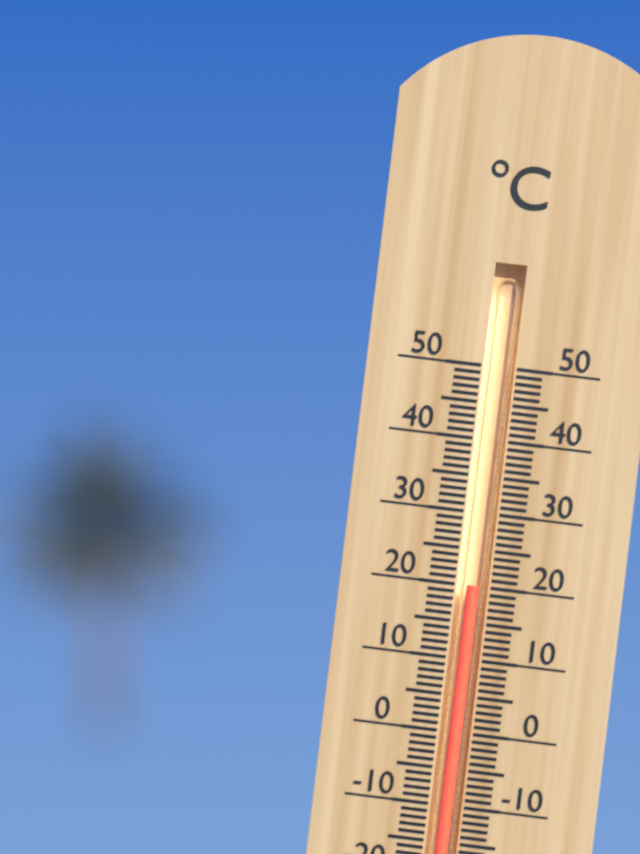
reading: 20 °C
